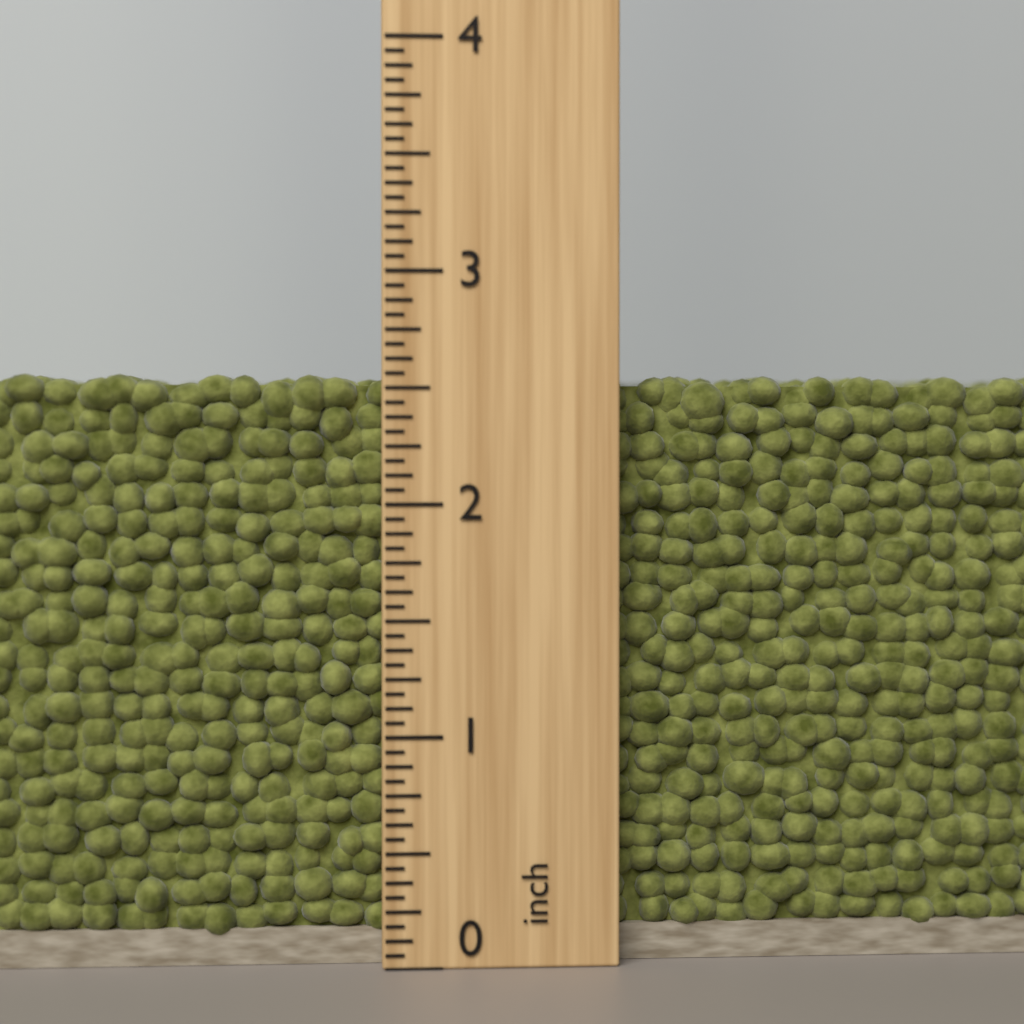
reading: 2.5625 inch
